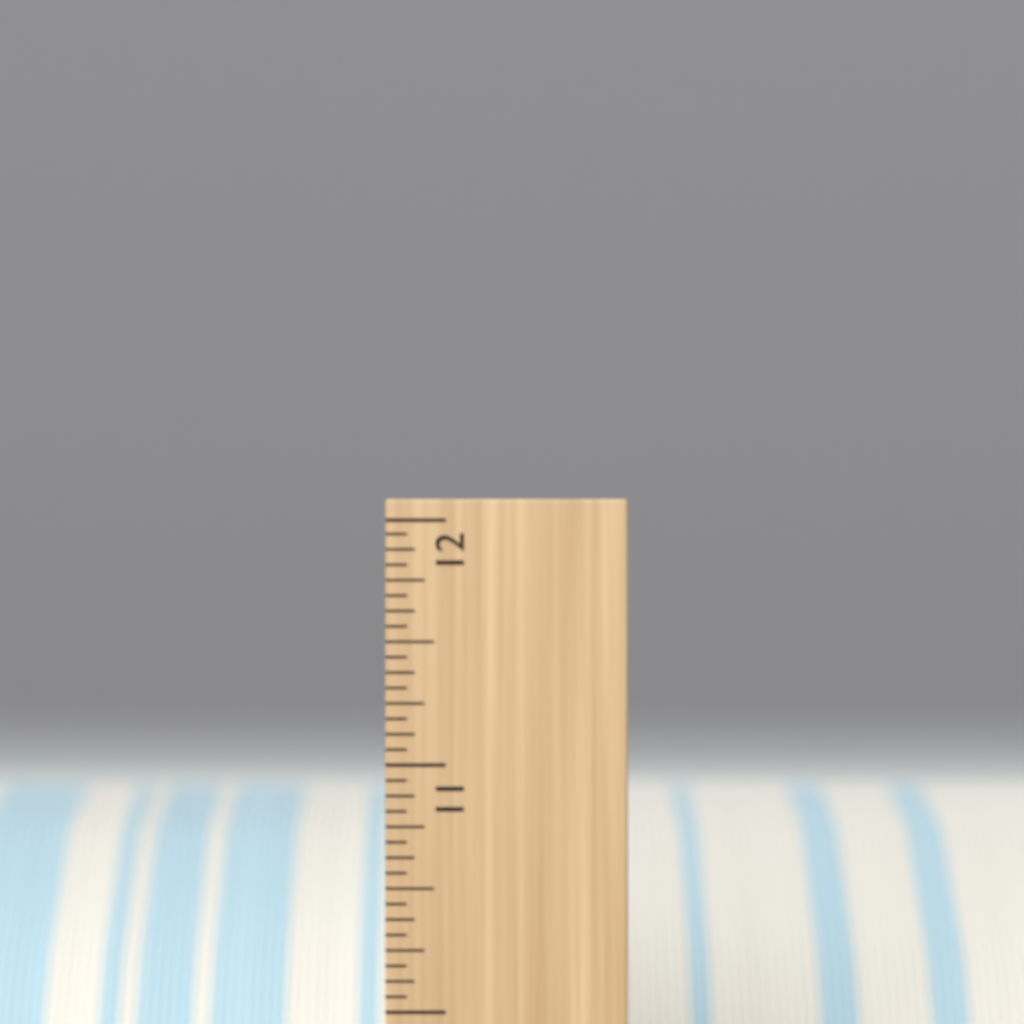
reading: 10.8750 inch
